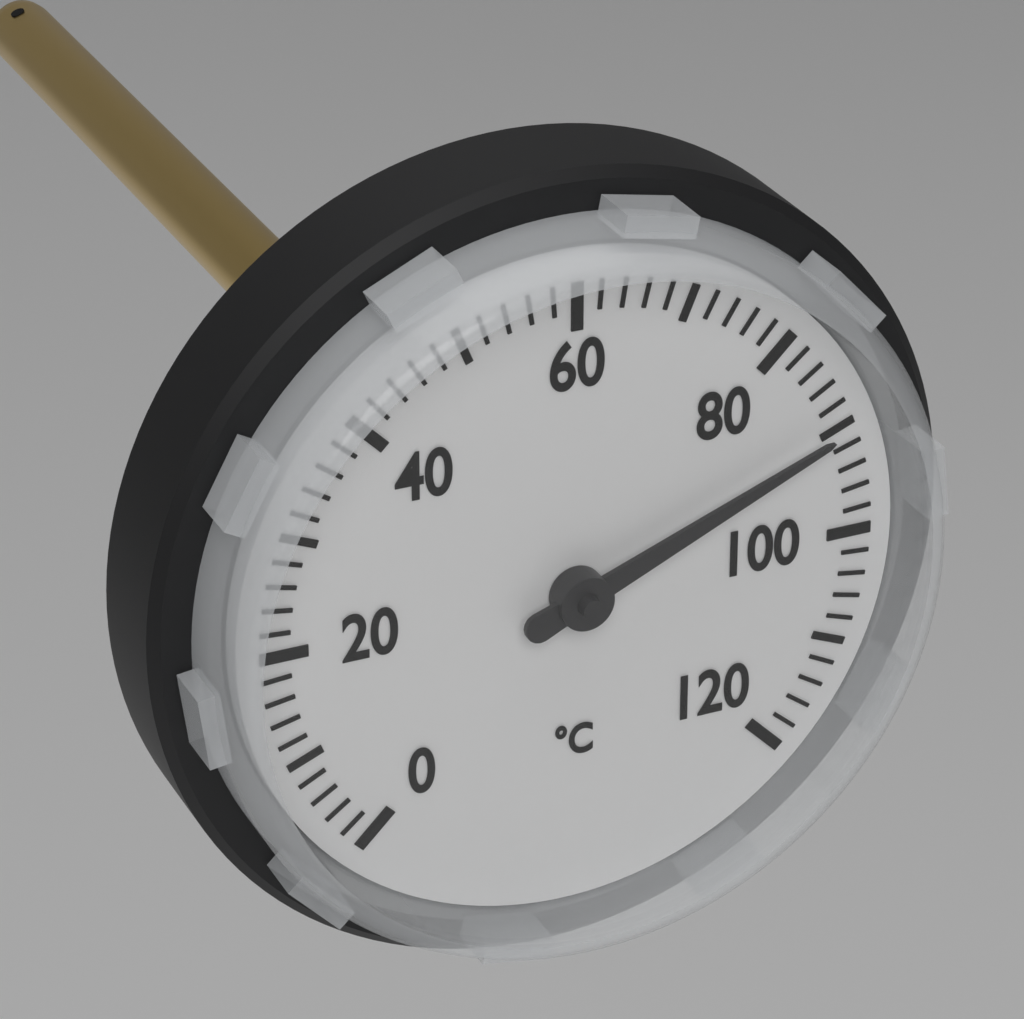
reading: 90 °C
